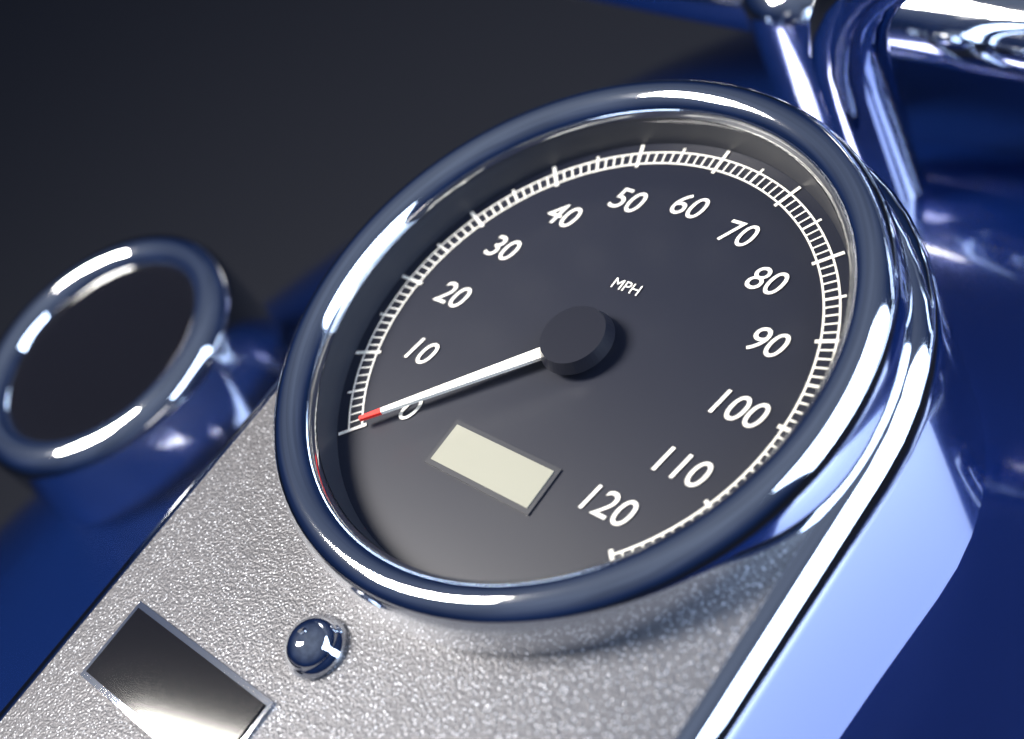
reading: 0 mph
